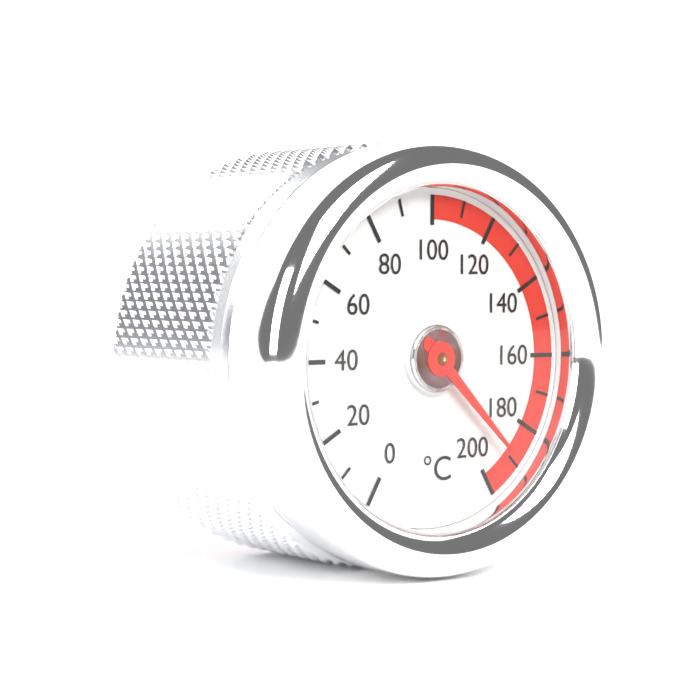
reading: 190 °C
